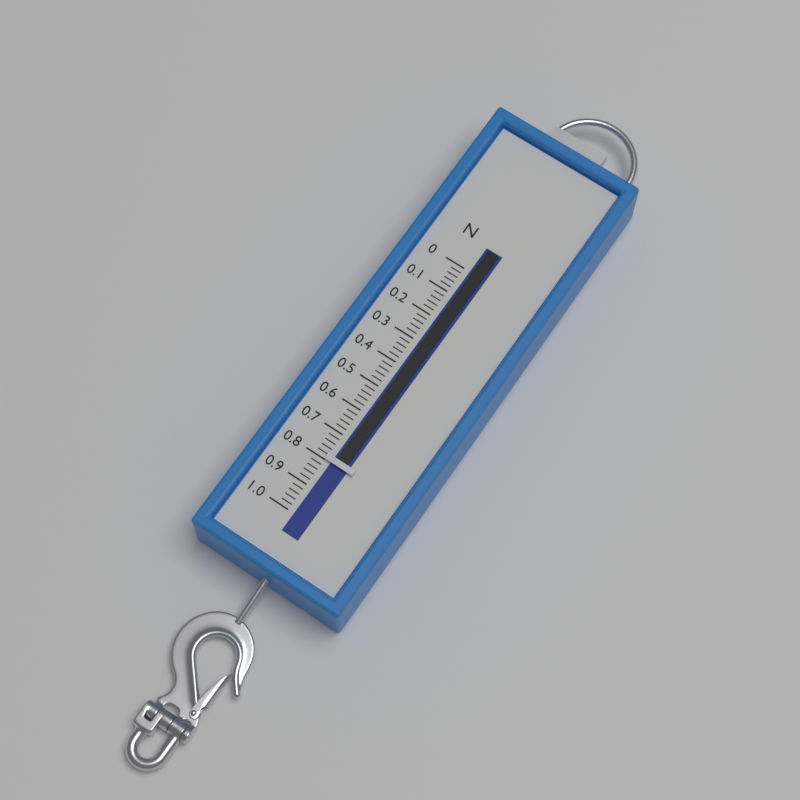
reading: 0.80 N
